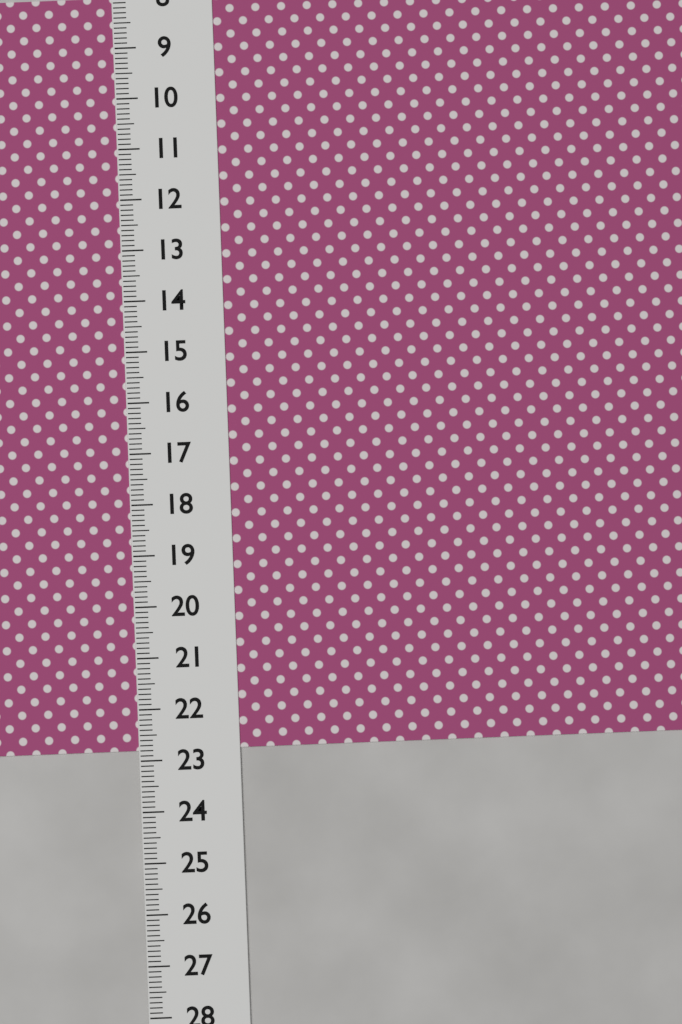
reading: 22.8 (no unit)
